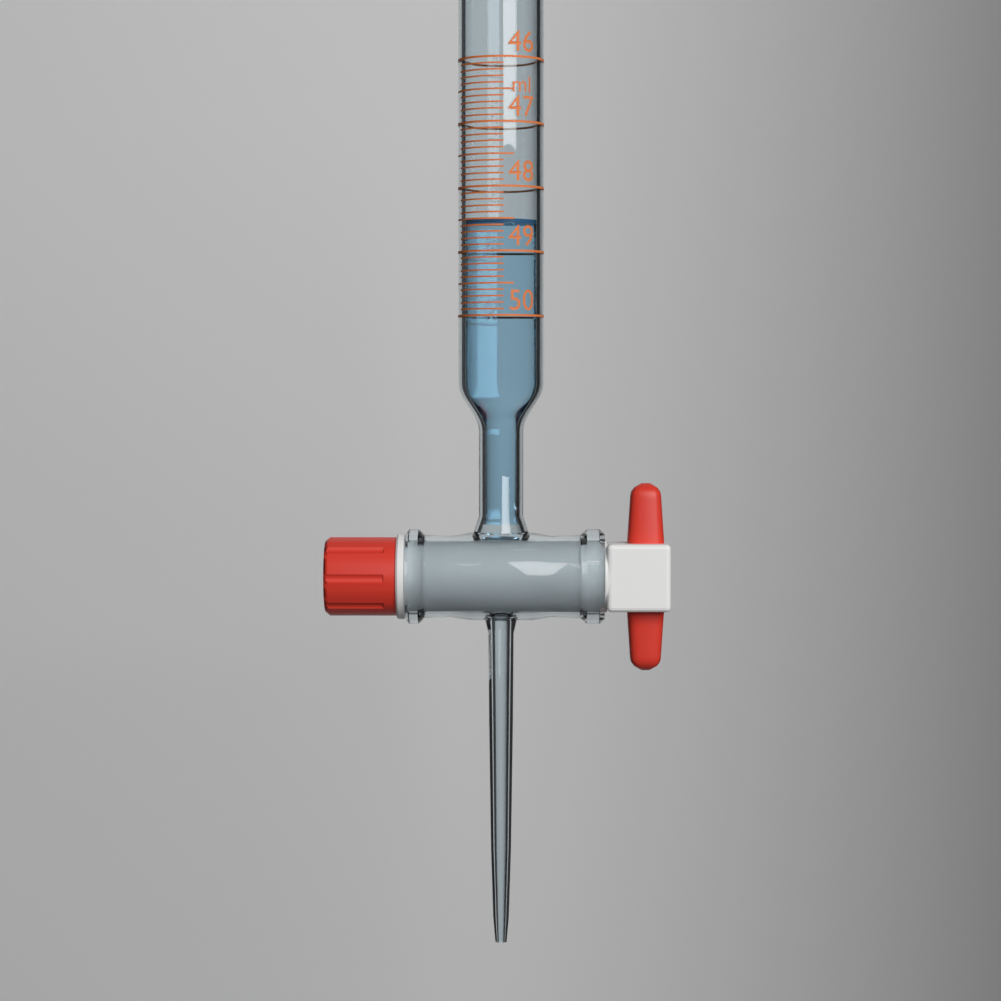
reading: 48.5 ml
